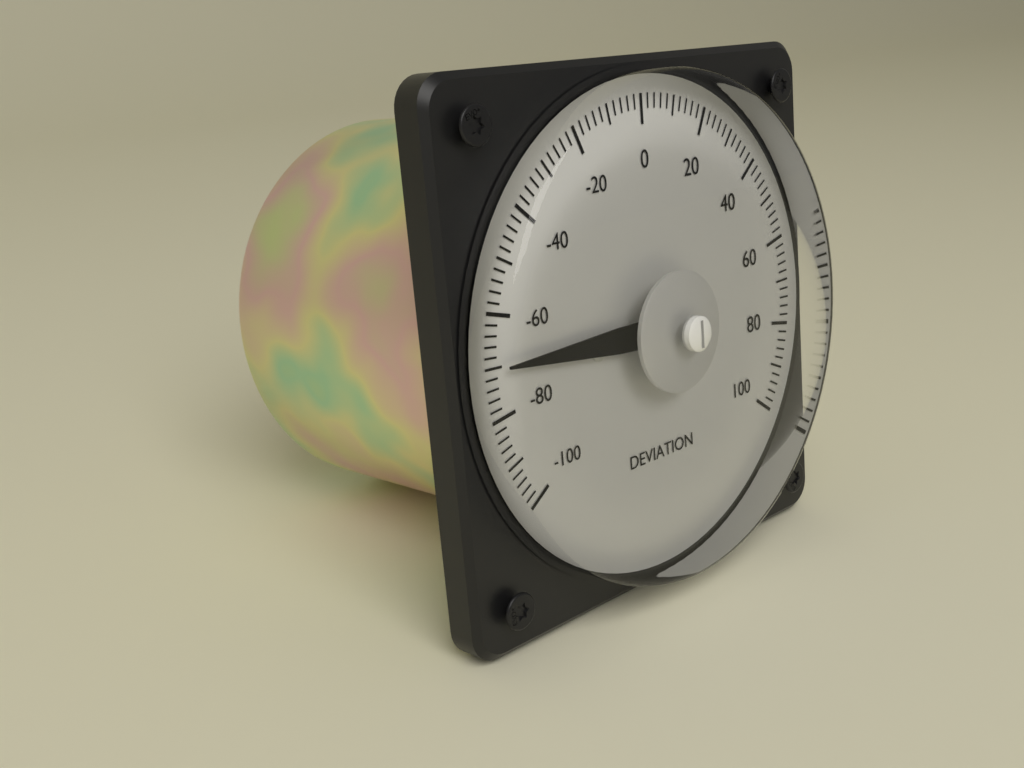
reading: -70 (no unit)
